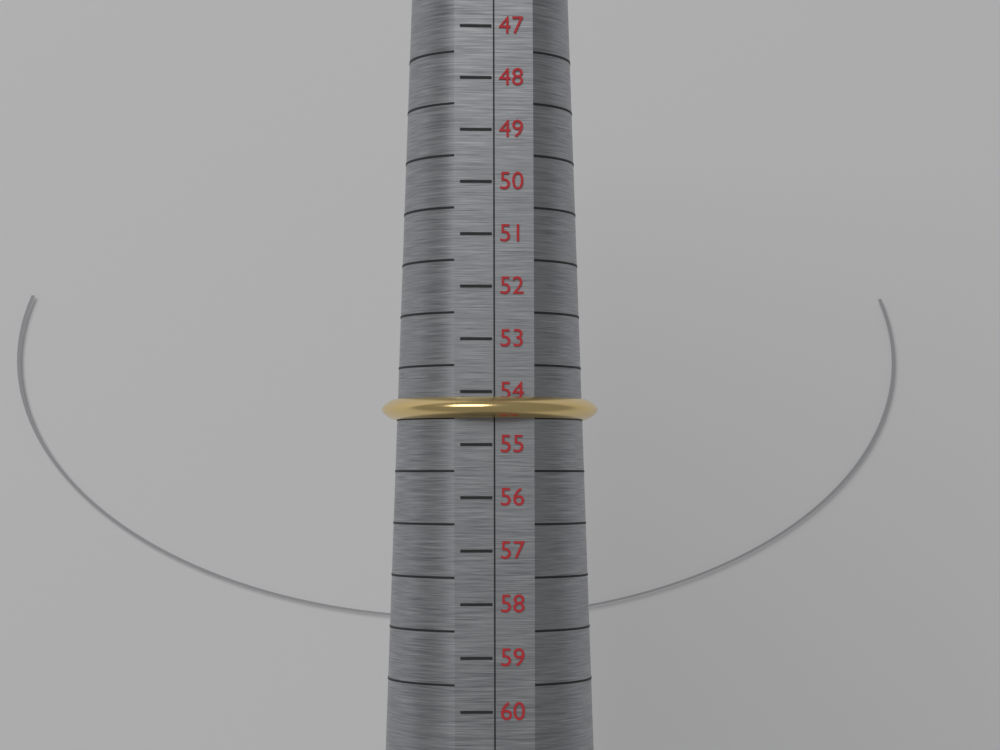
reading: 54.5 (no unit)
